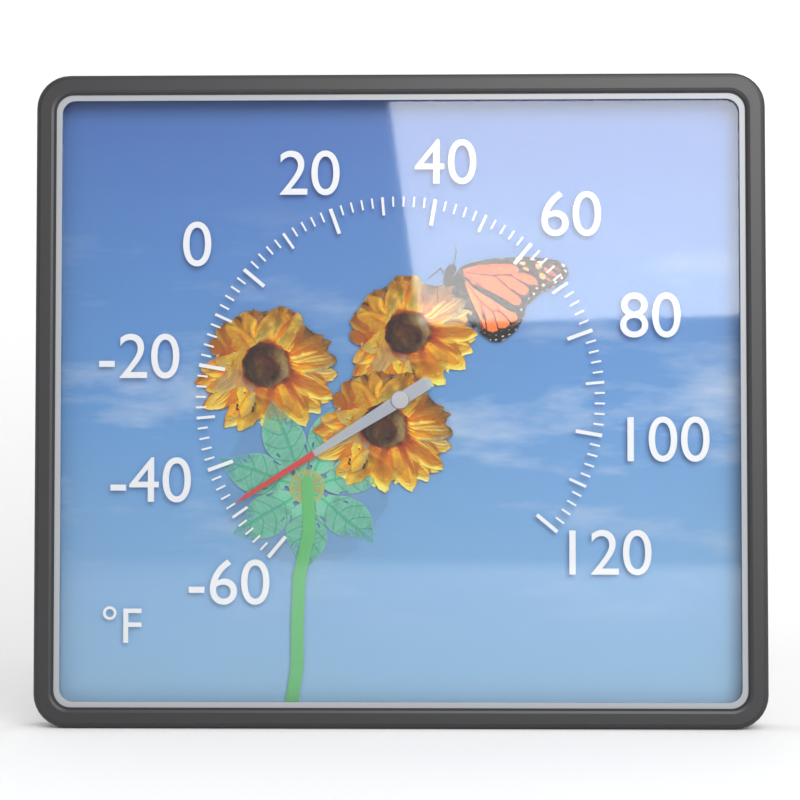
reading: -48 °F
